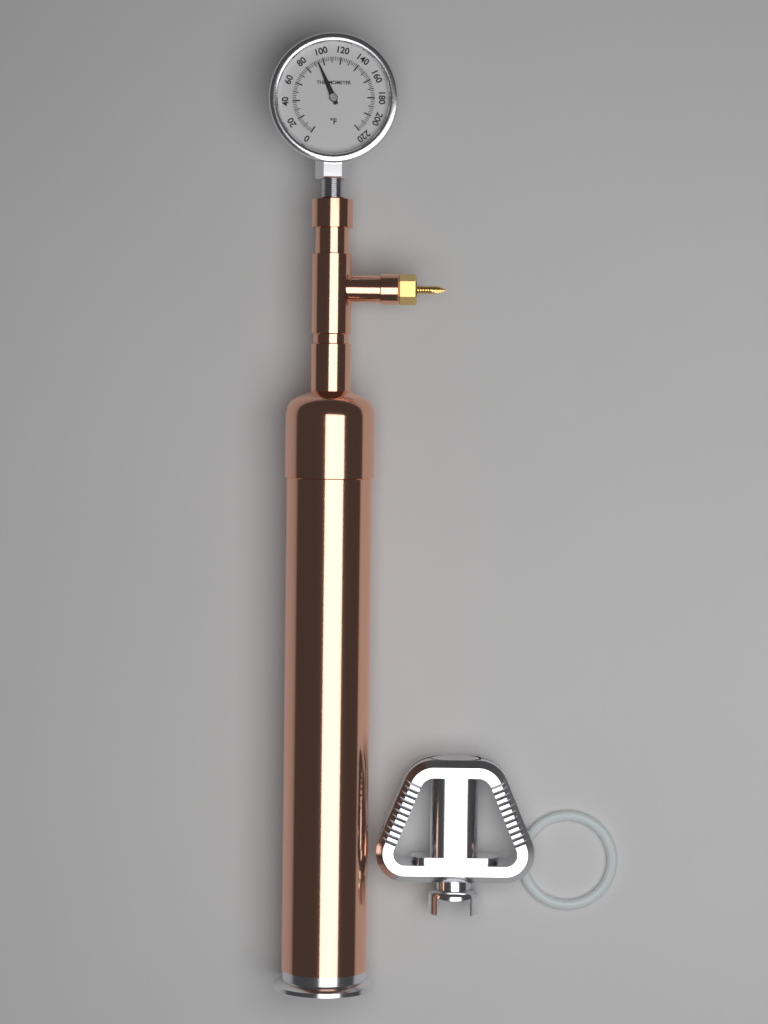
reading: 94 °F
